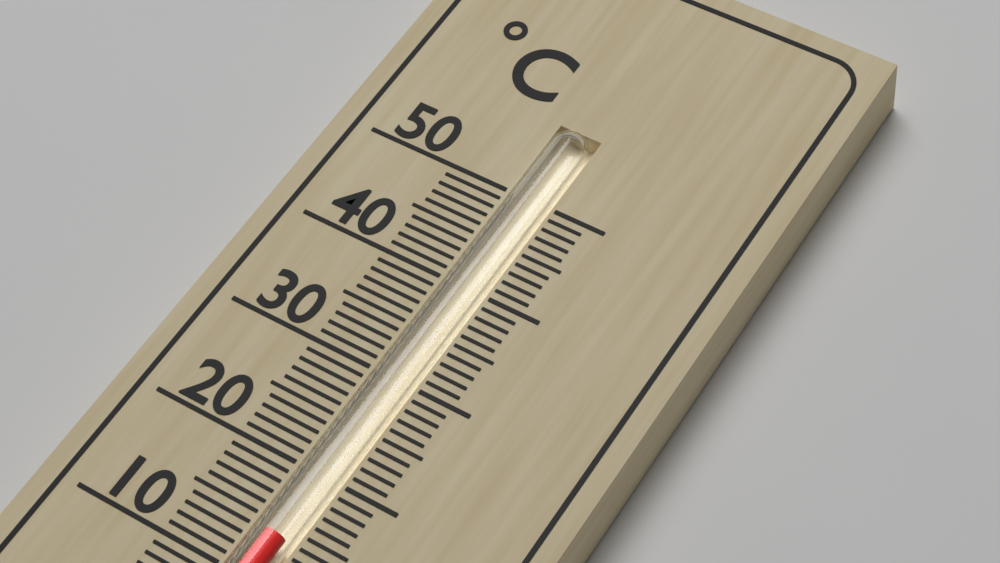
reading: 14 °C
